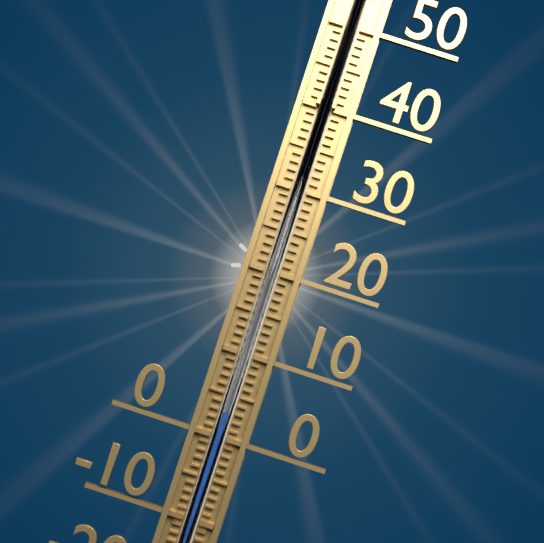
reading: 3 °C
